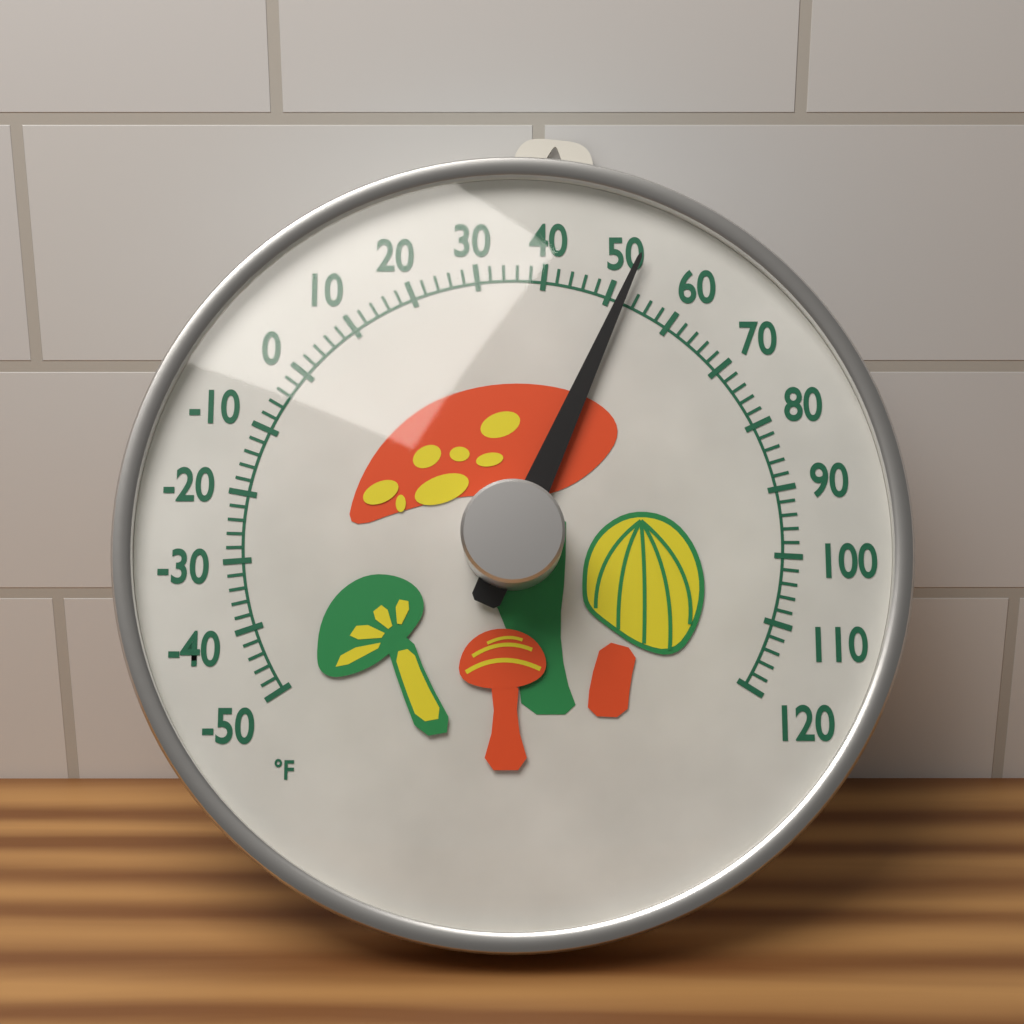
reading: 52 °F
